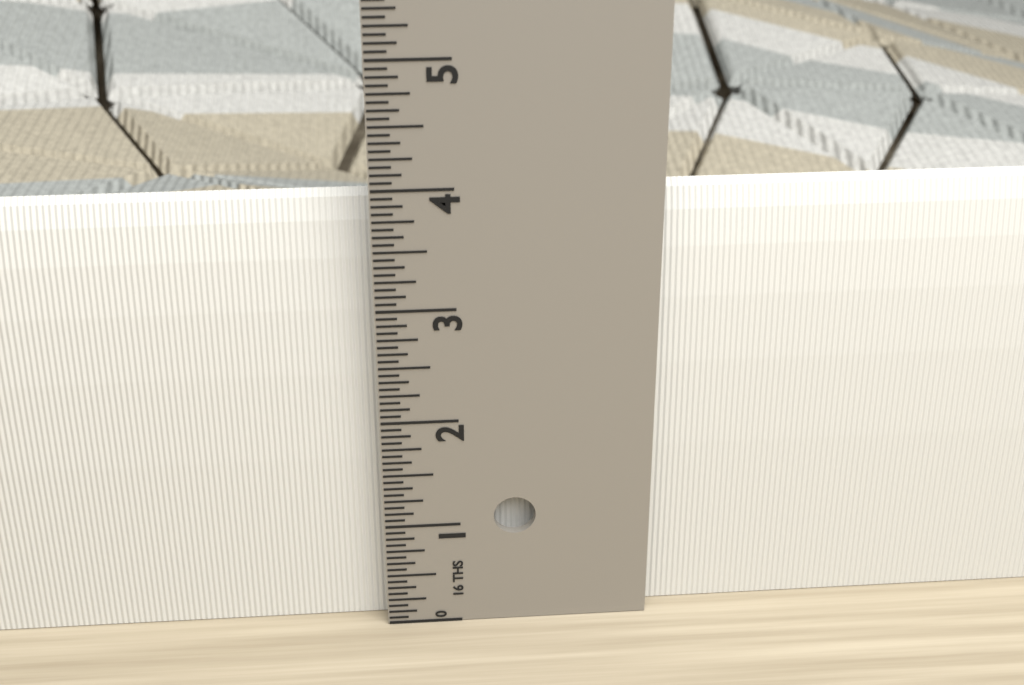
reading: 3.8750 in
